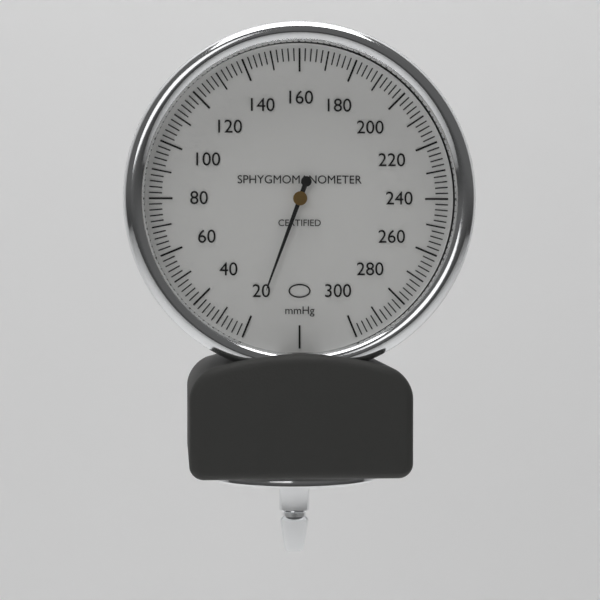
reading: 18 mmHg
